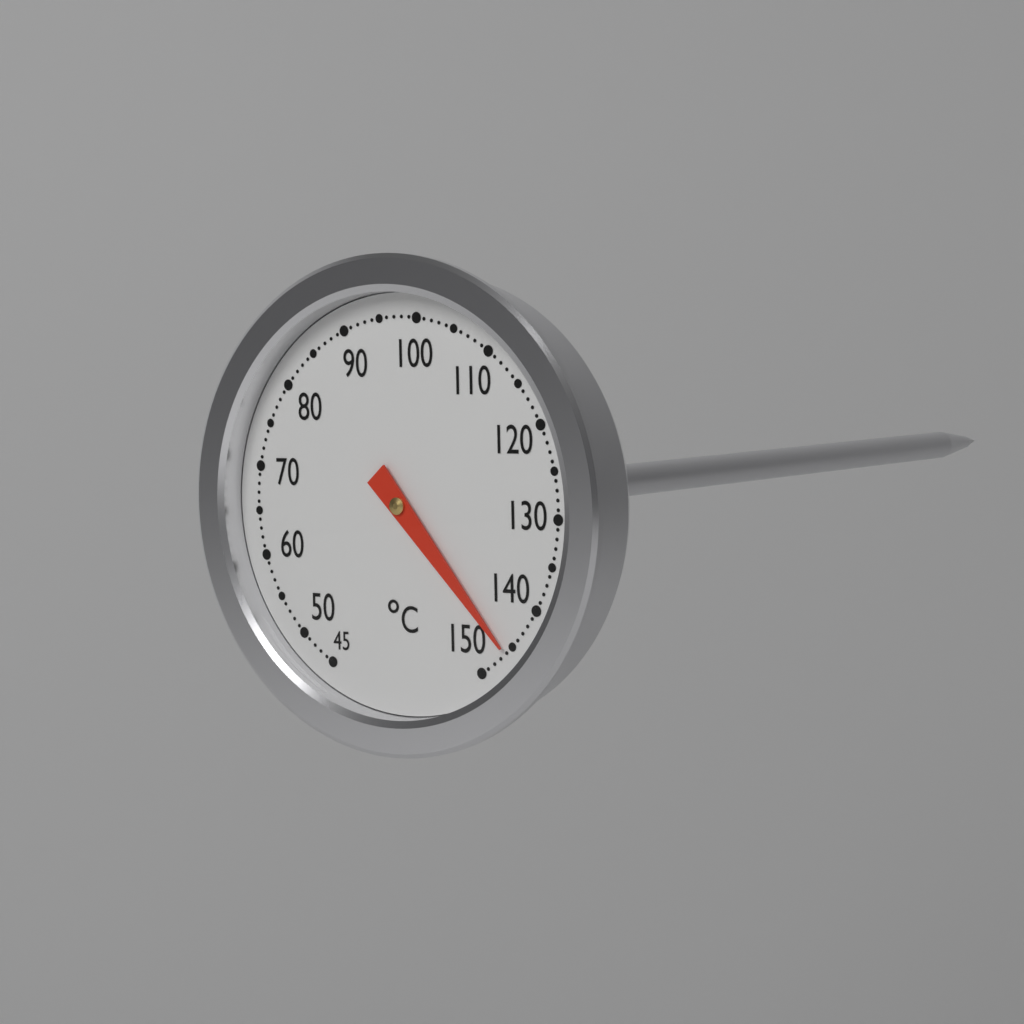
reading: 146 °C
